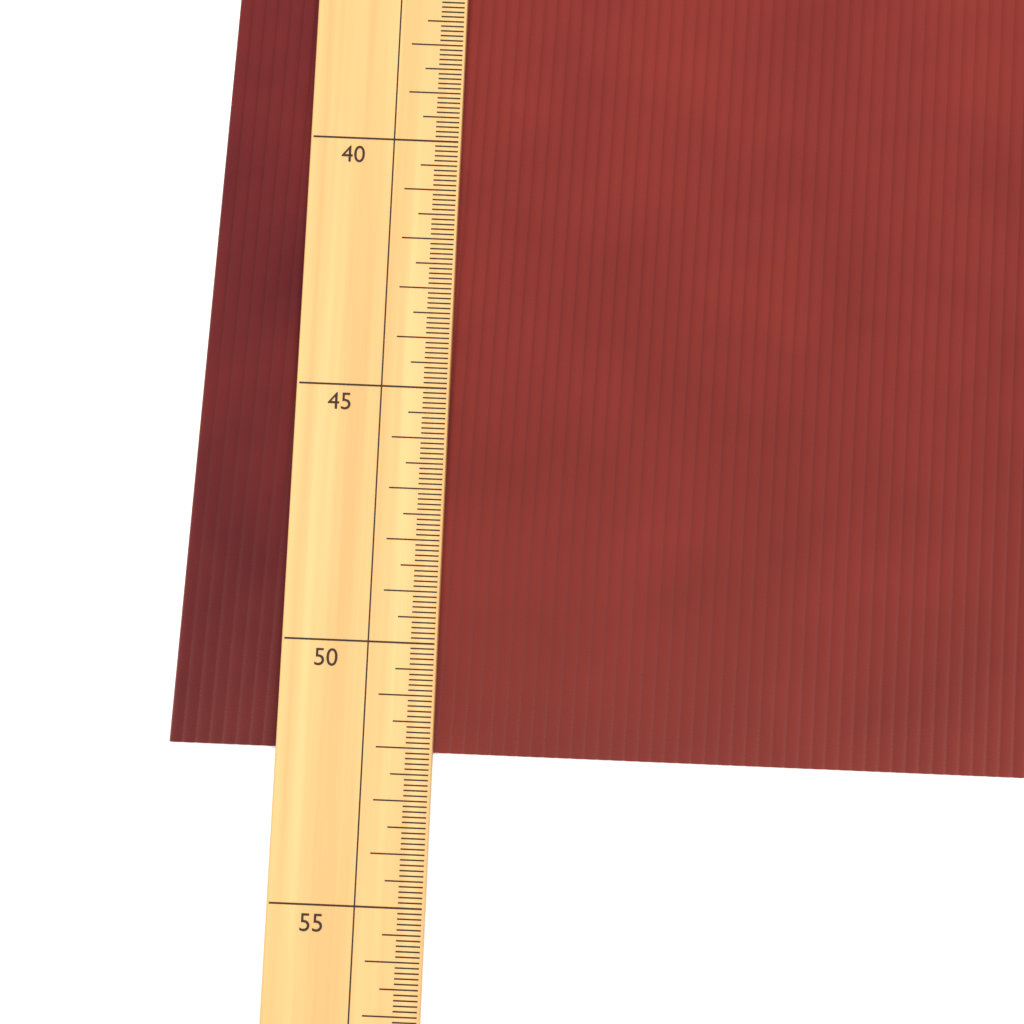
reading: 52.1 (no unit)
